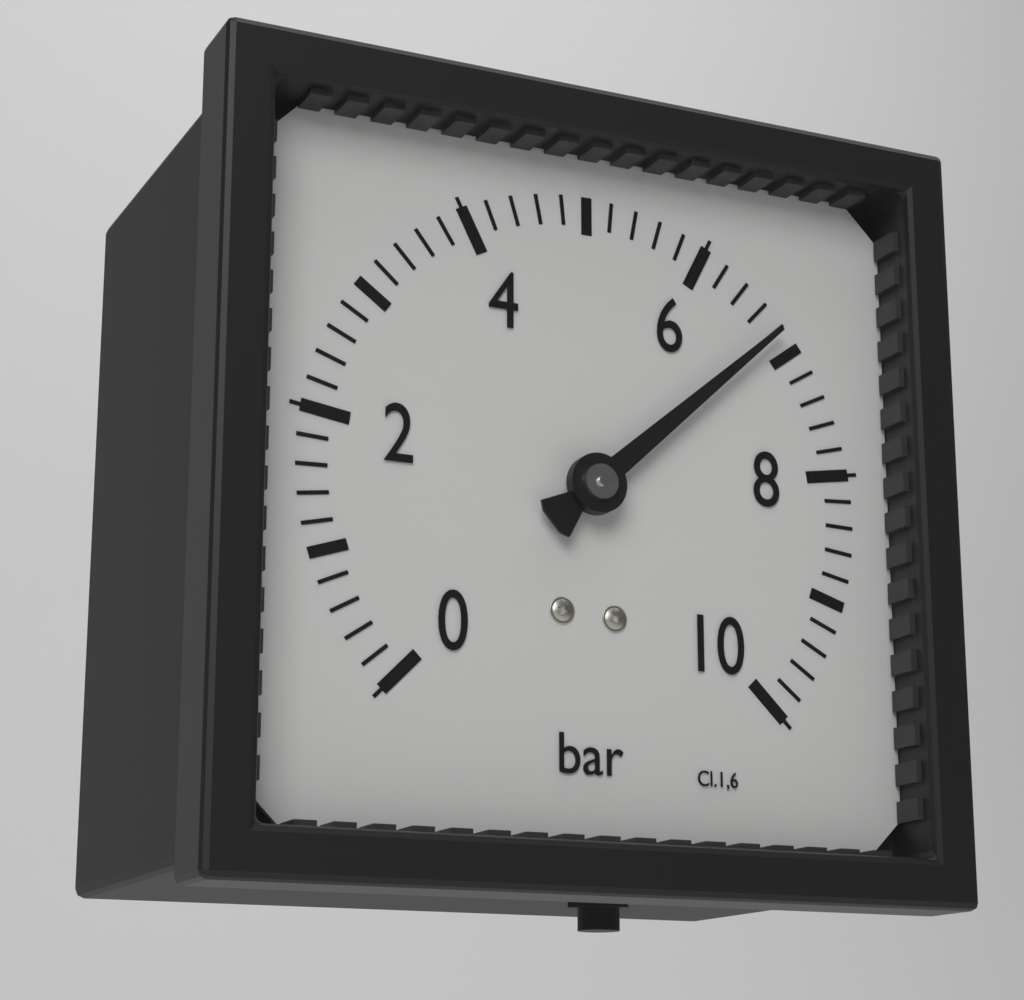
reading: 6.8 bar
